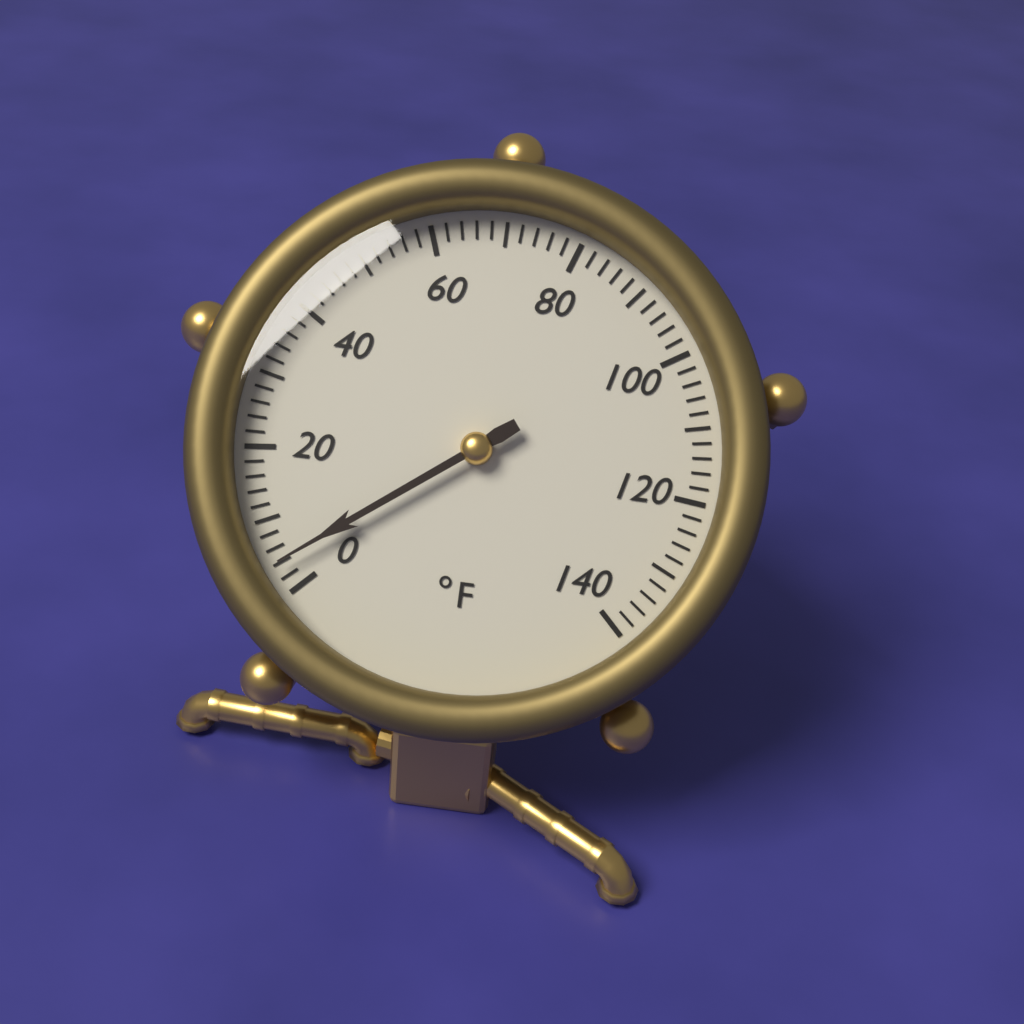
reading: 4 °F
